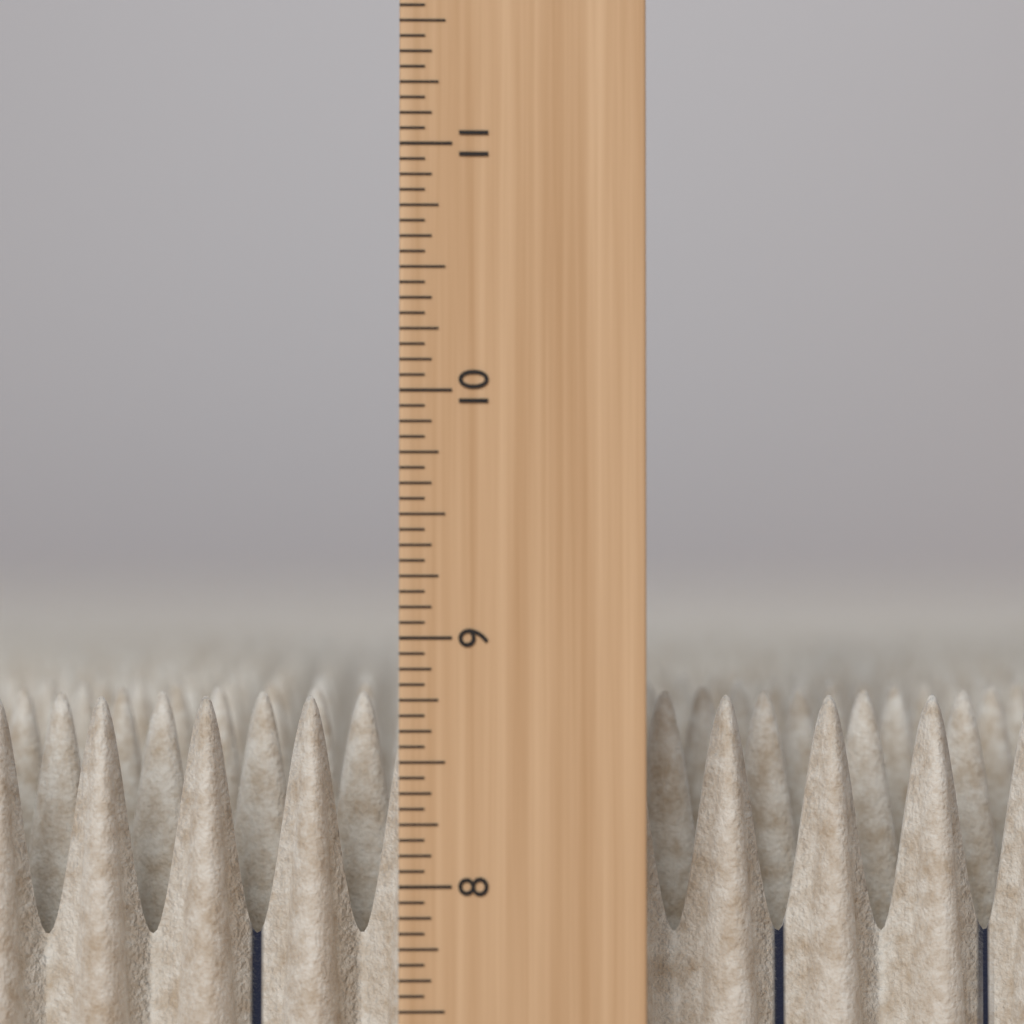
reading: 8.7500 in
